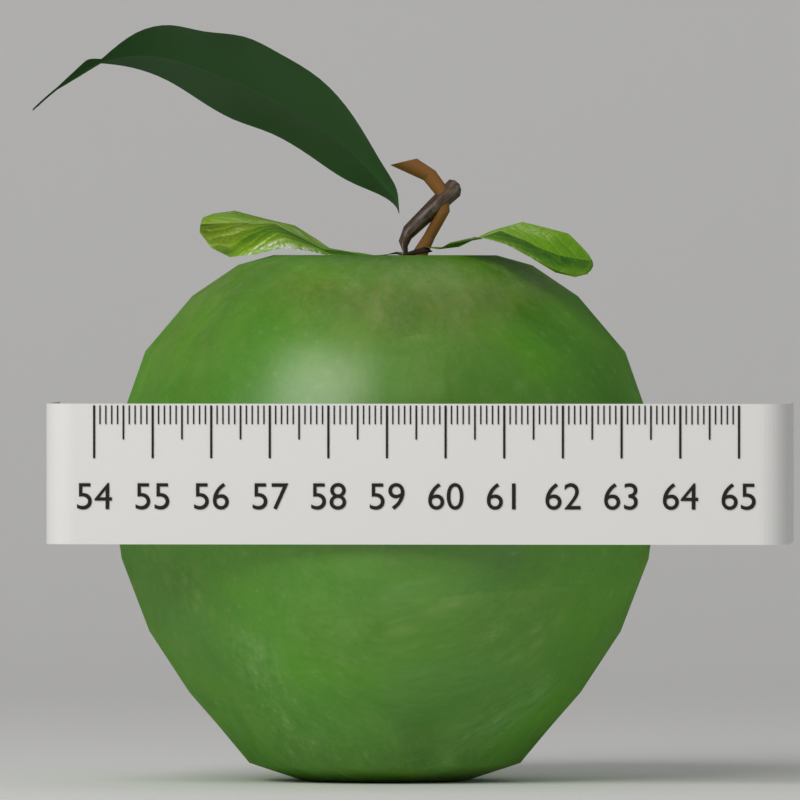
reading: 63.5 (no unit)
